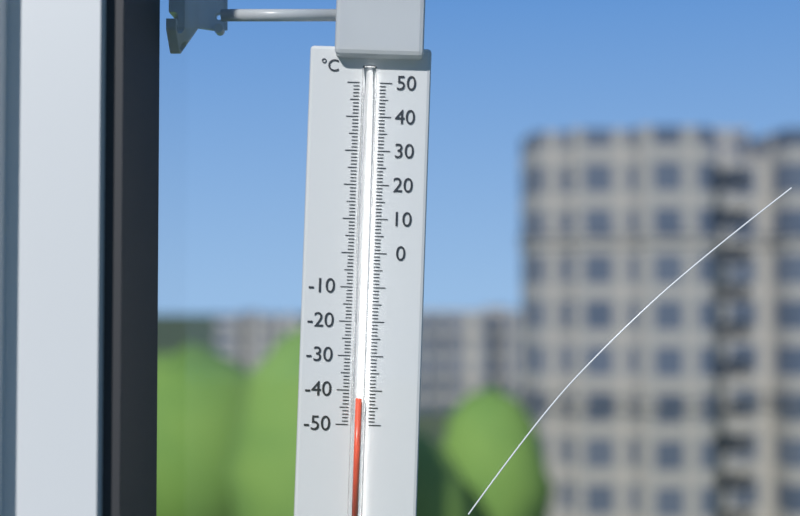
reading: -42 °C
